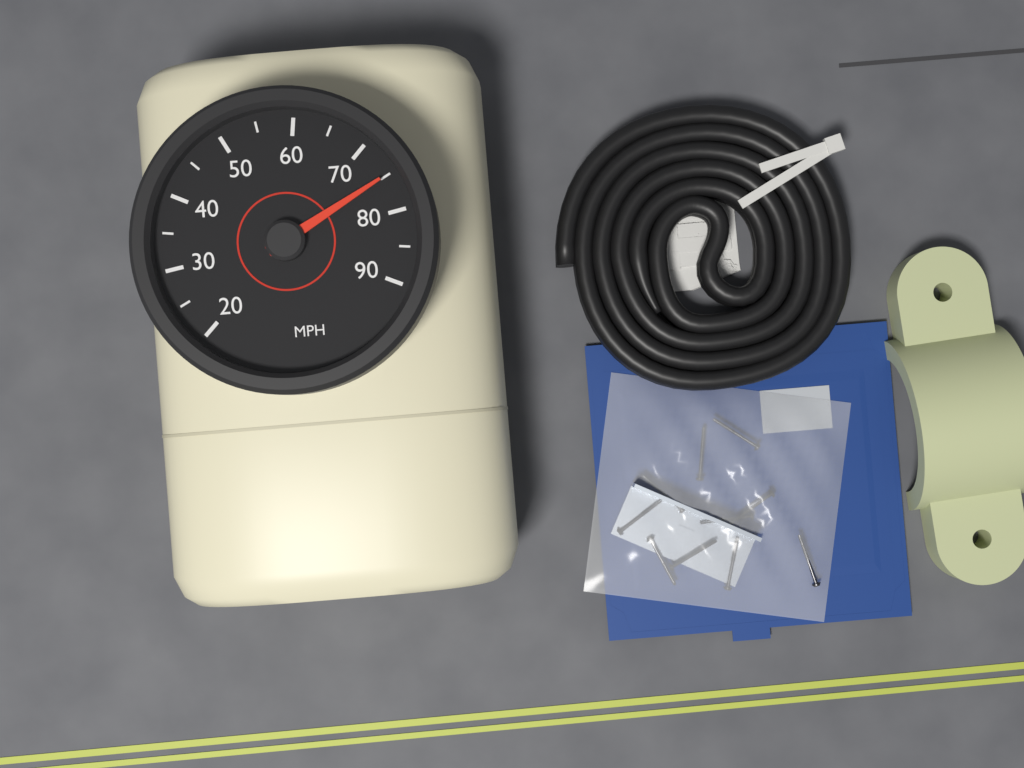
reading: 75 MPH
